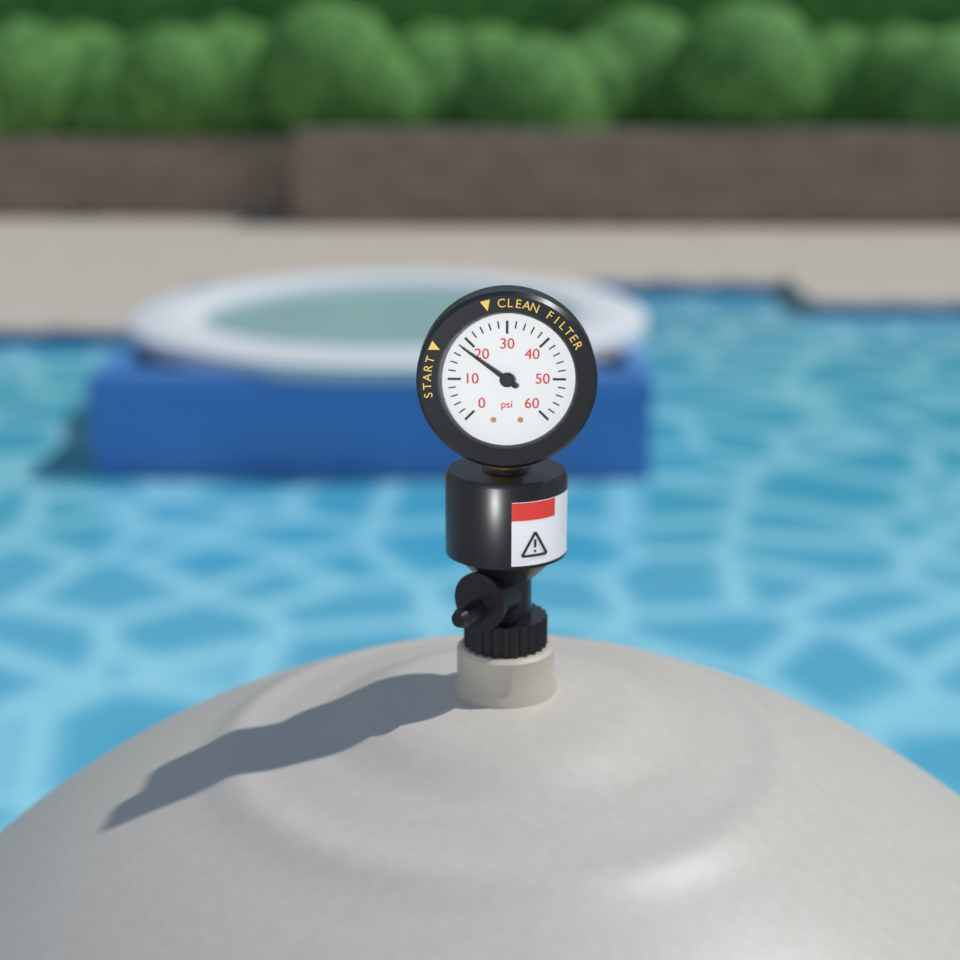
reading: 18 psi
